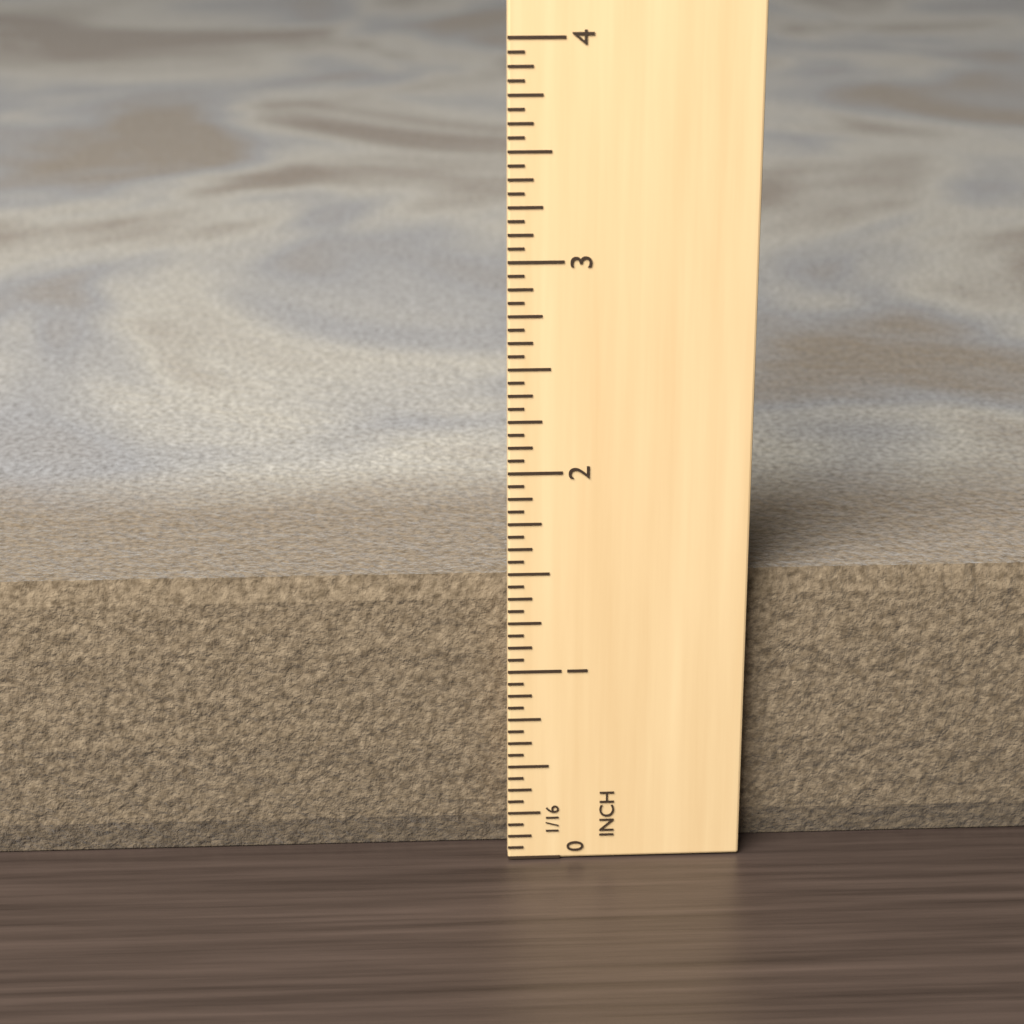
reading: 1.4375 in
